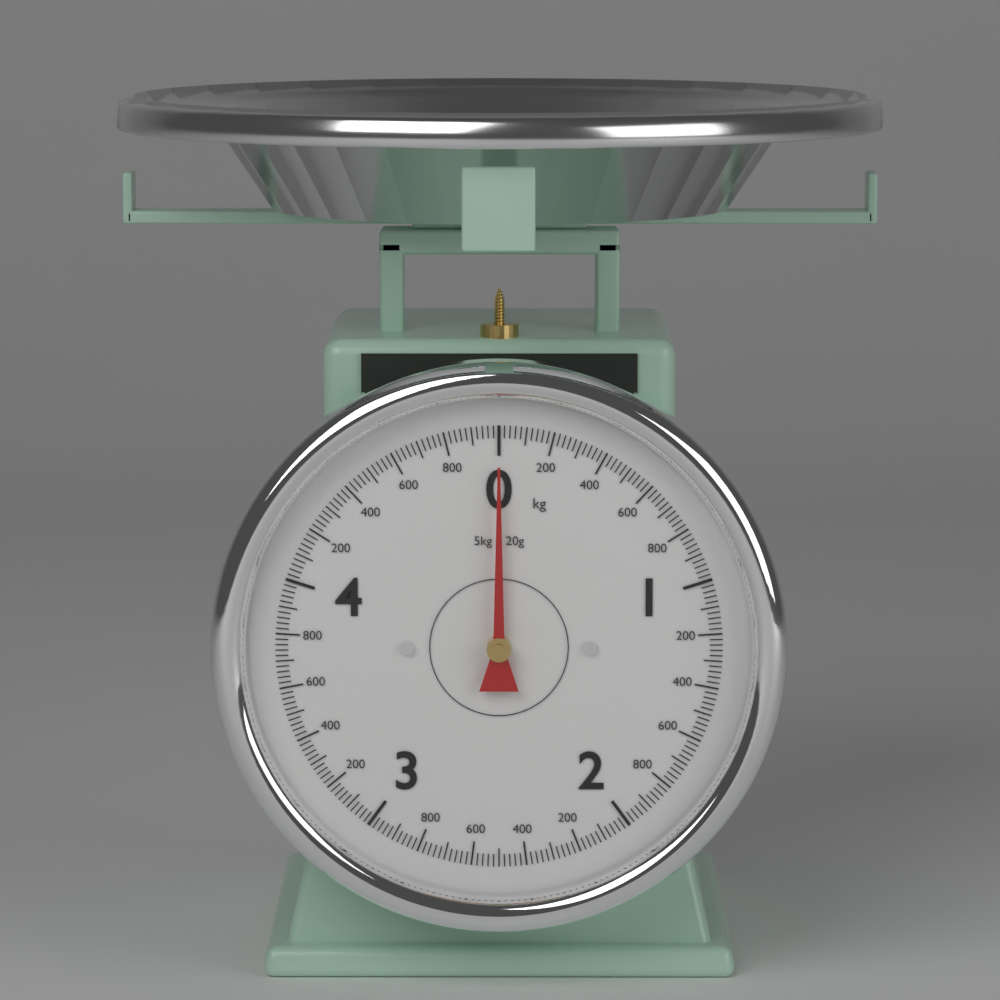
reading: 0.00 kg
